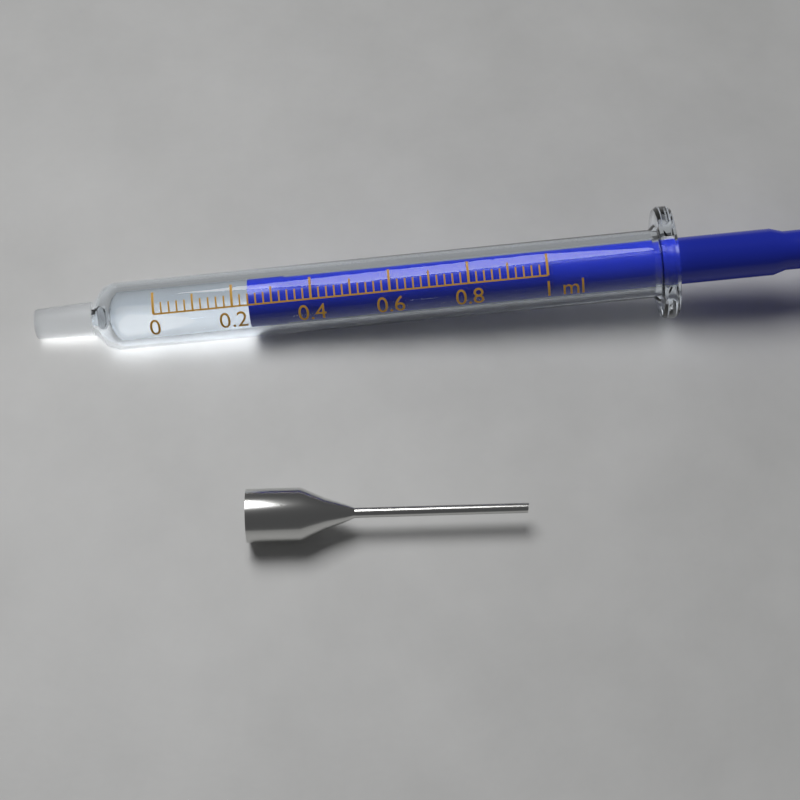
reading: 0.24 ml
